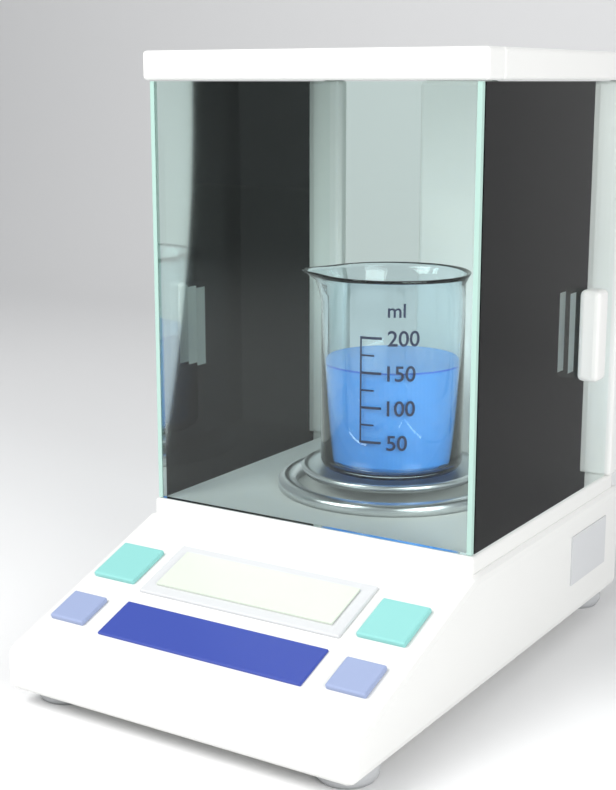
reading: 150 ml
